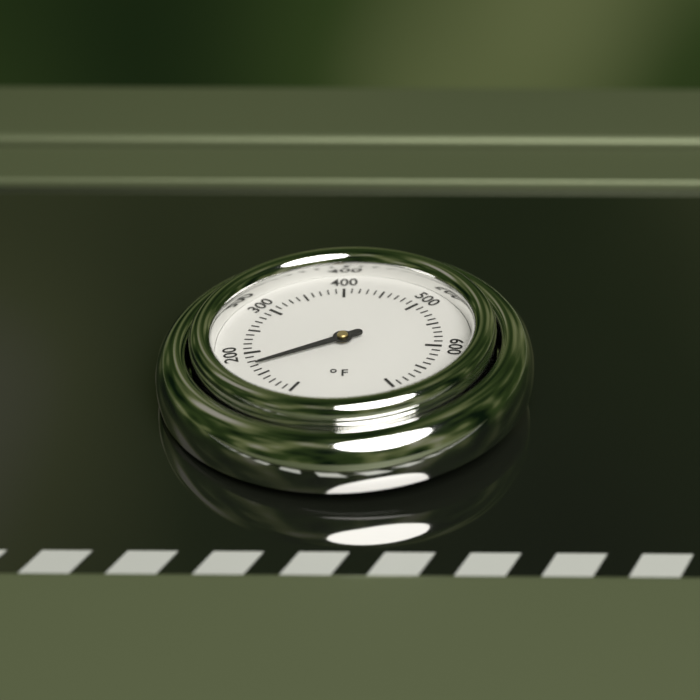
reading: 170 °F
